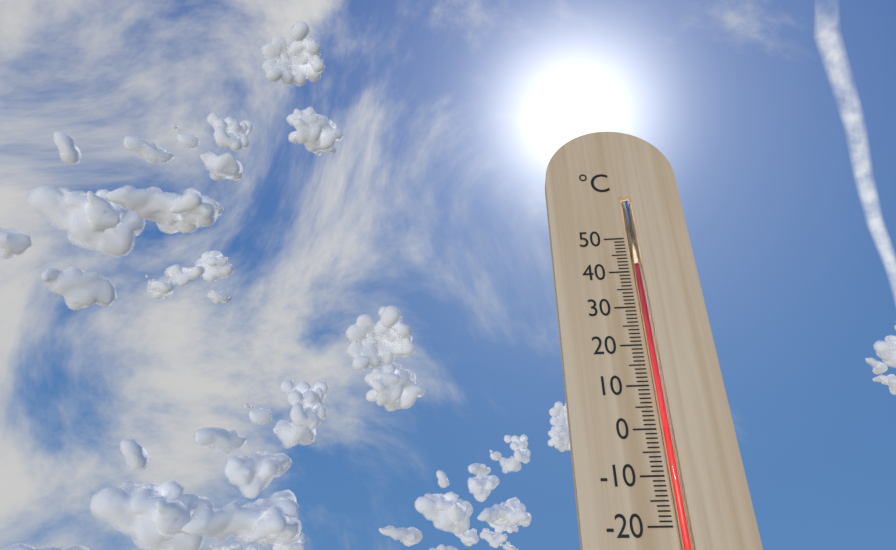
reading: 42 °C
